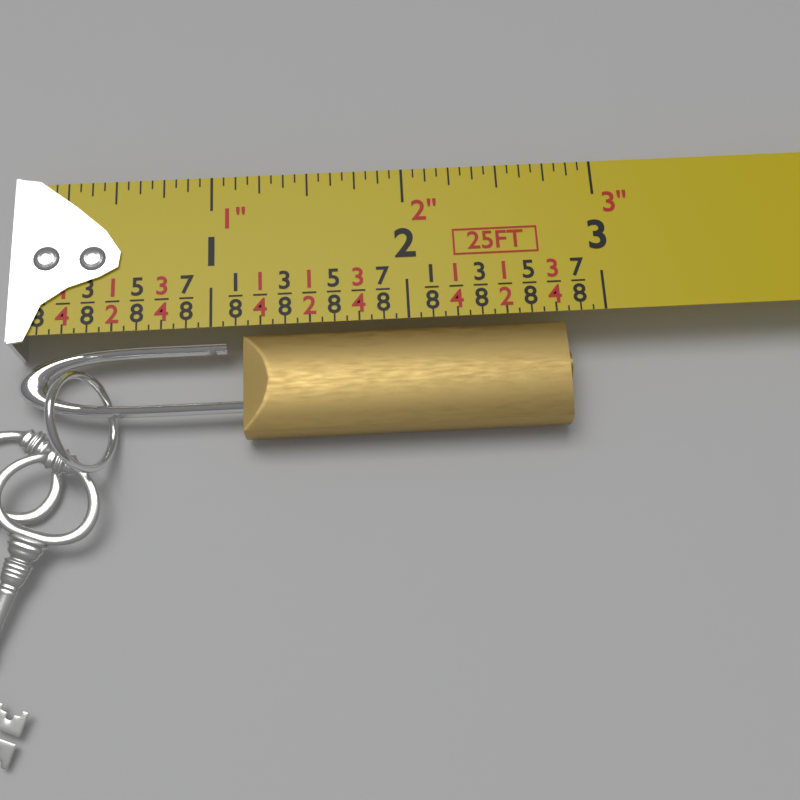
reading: 2.8125 in
